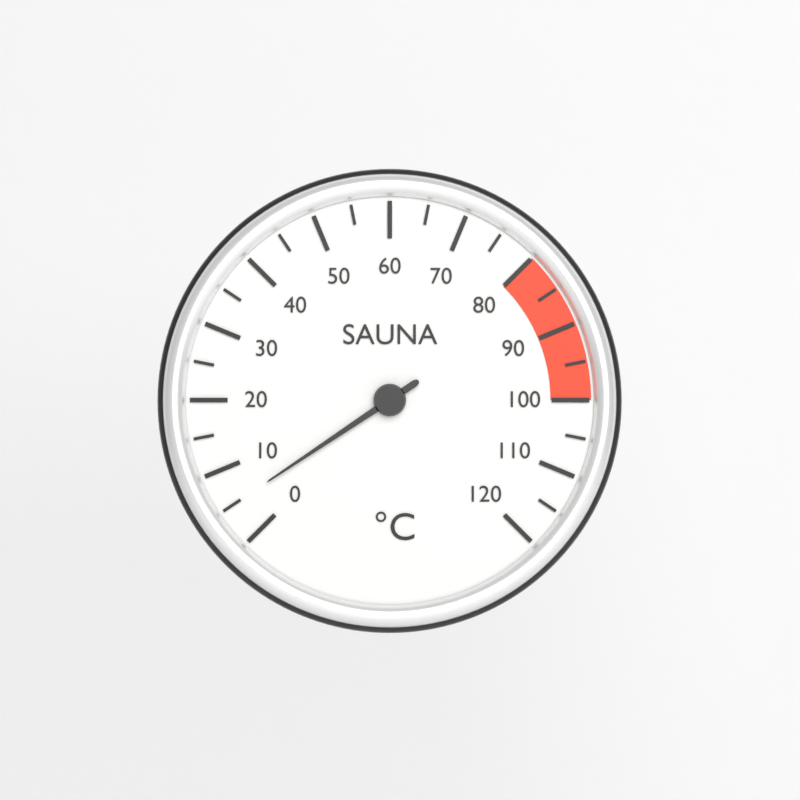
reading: 5 °C
